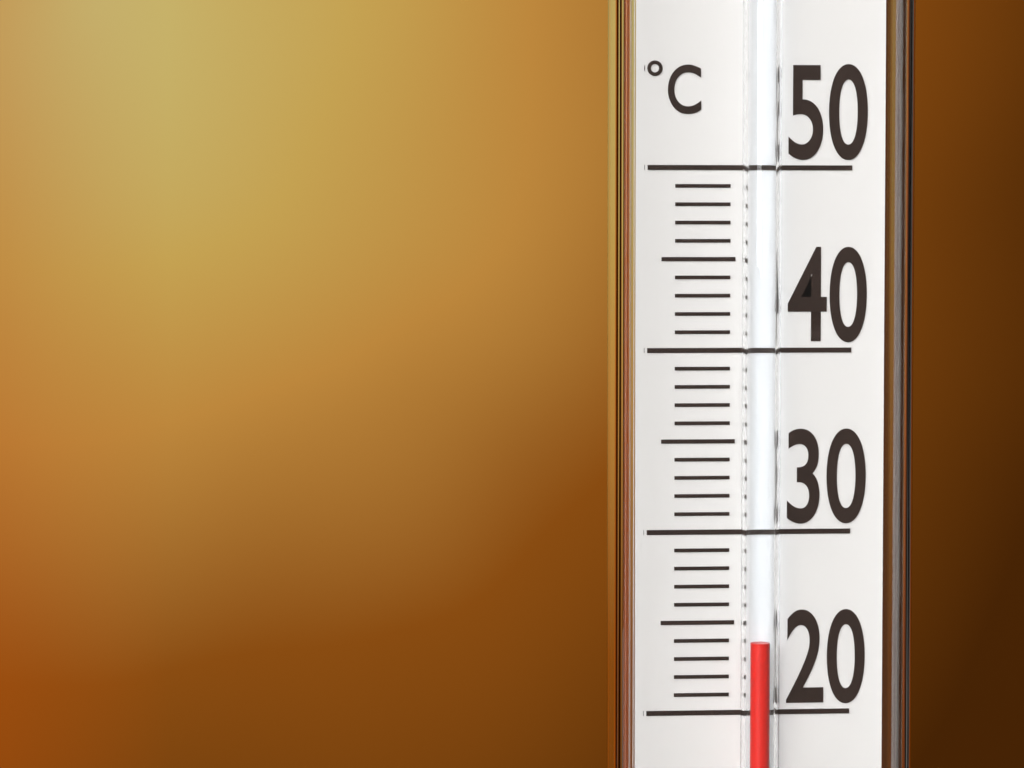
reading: 24 °C
